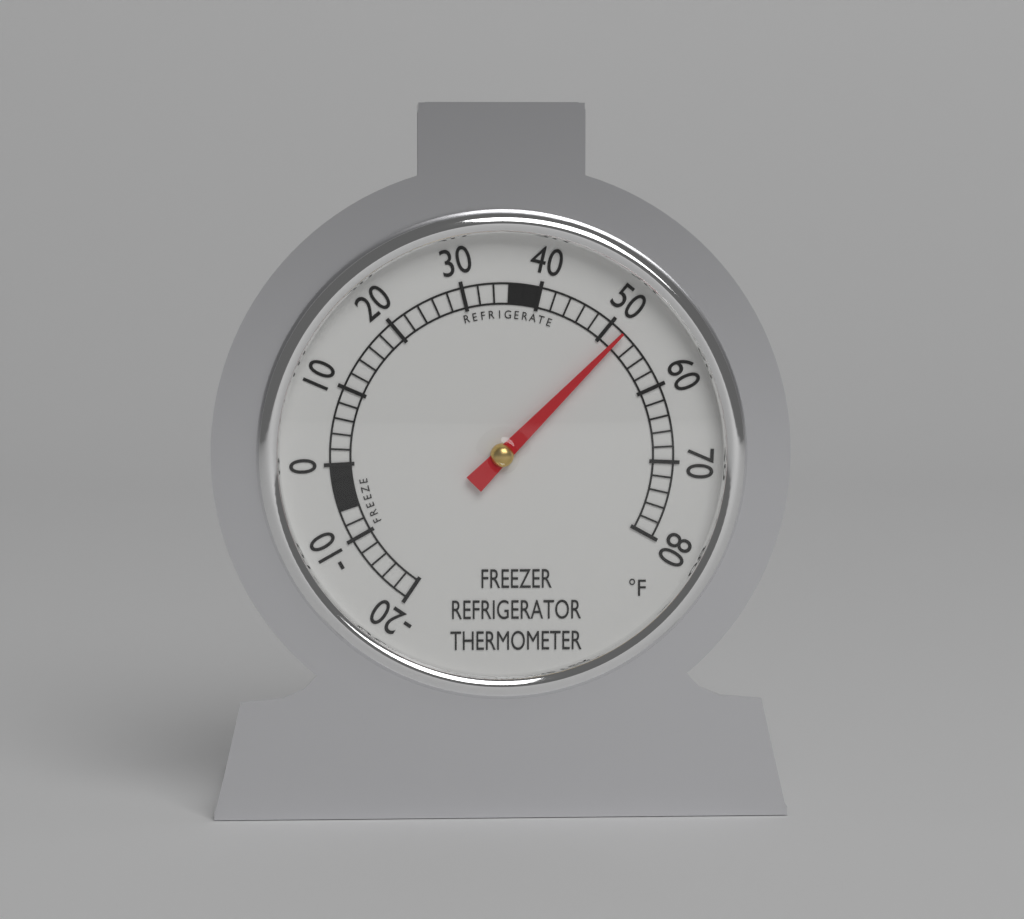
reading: 52 °F
